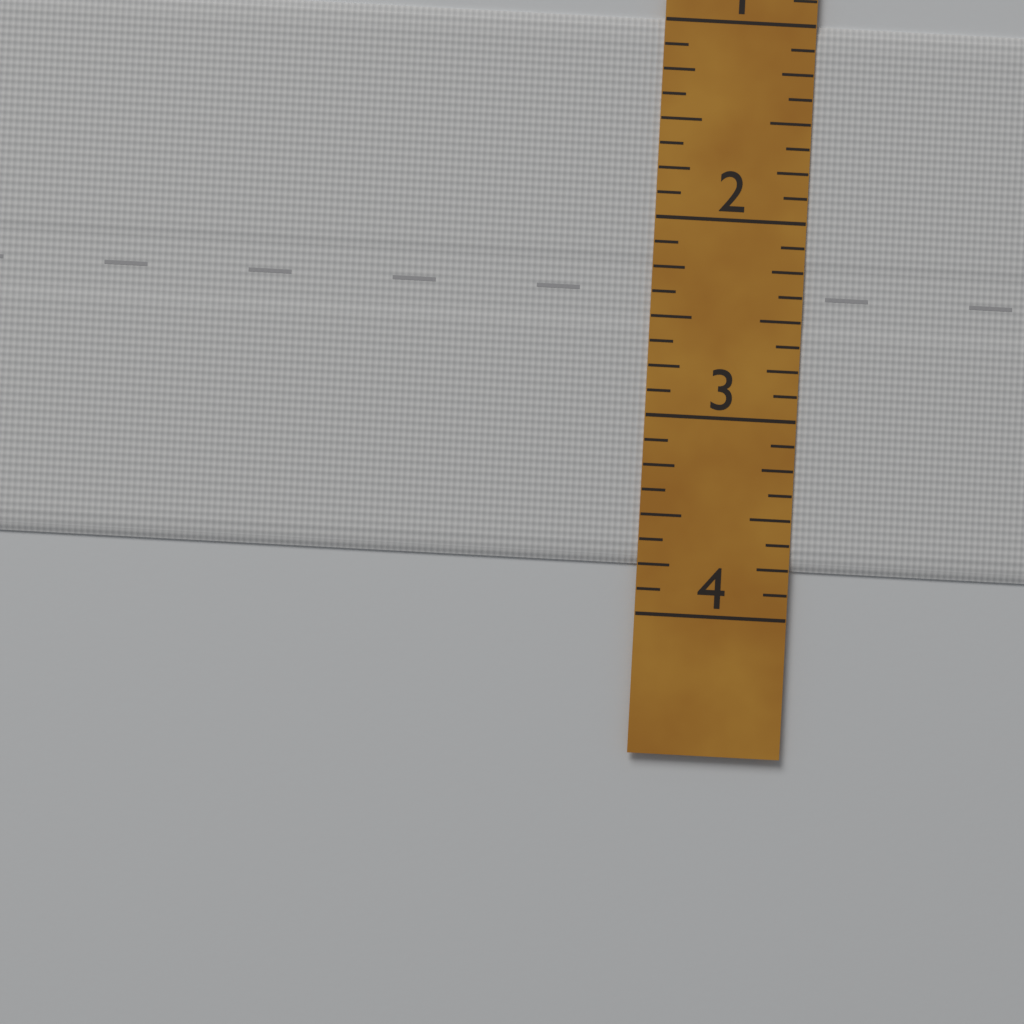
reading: 3.750 (no unit)
